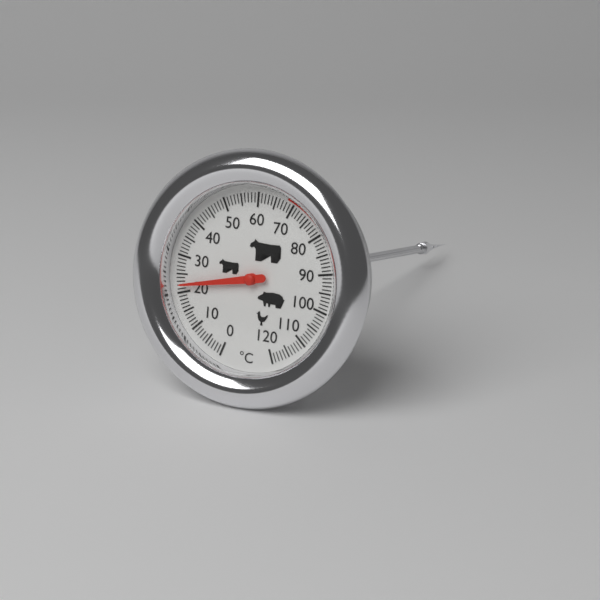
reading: 22 °C
